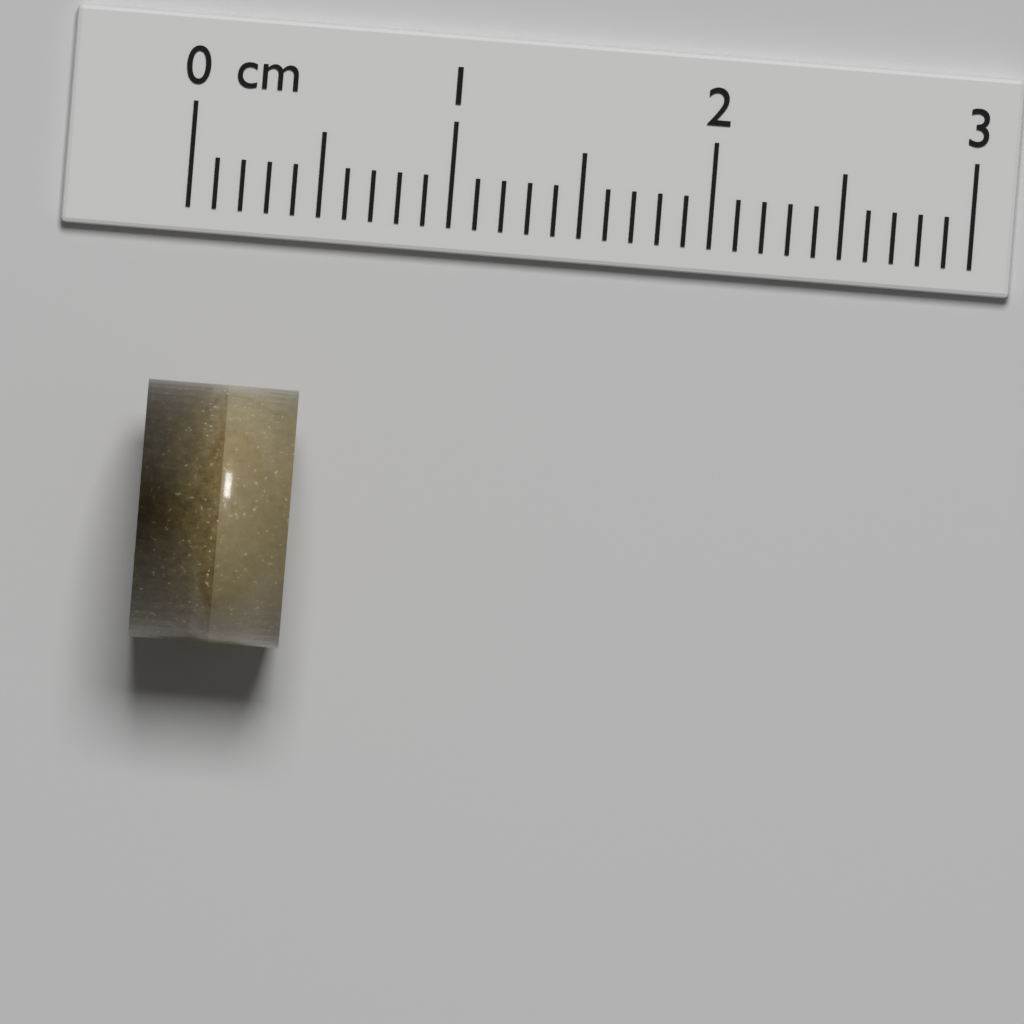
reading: 0.4 cm
